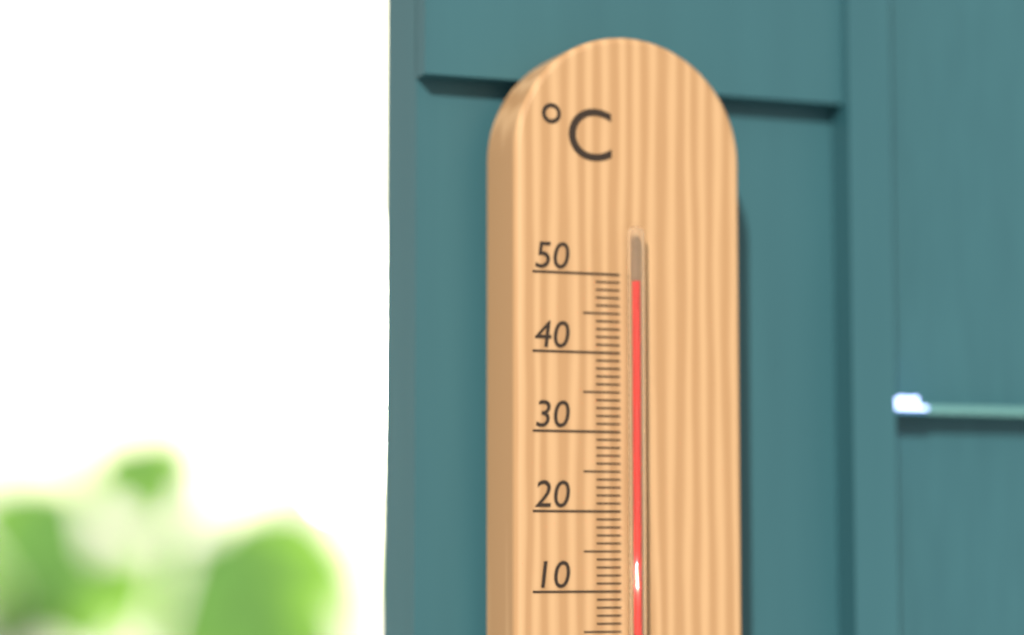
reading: 49 °C
